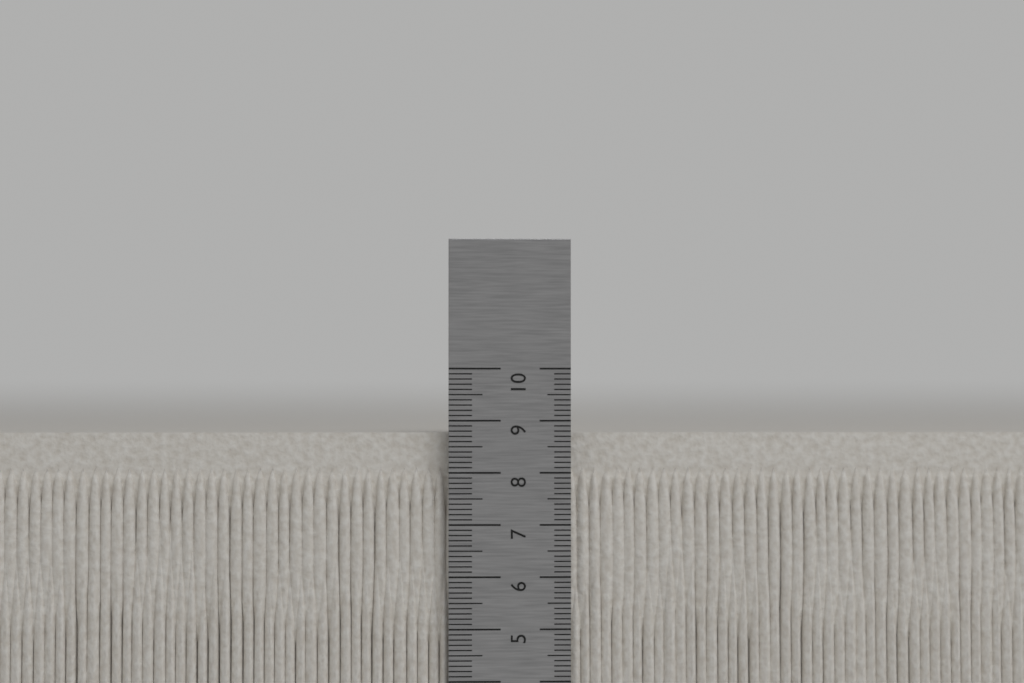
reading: 8.8 cm
